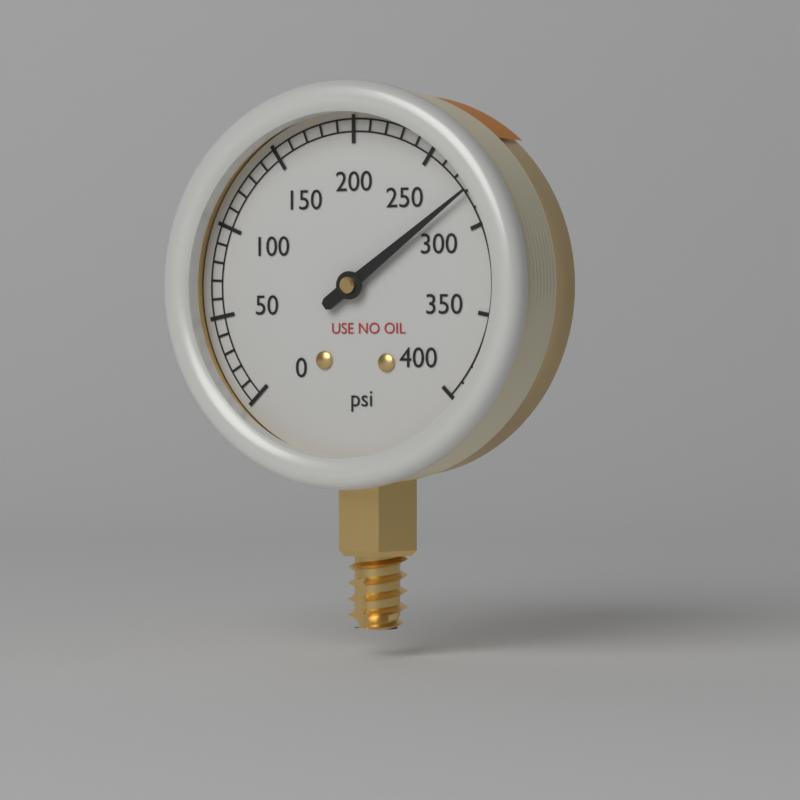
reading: 280 psi
